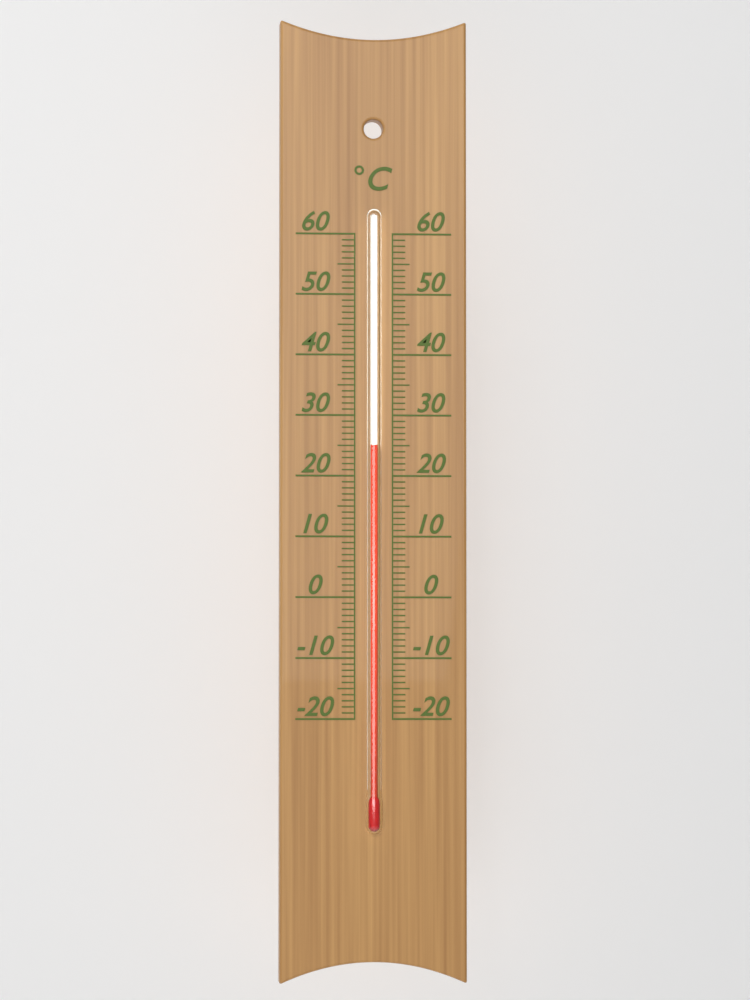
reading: 25 °C
